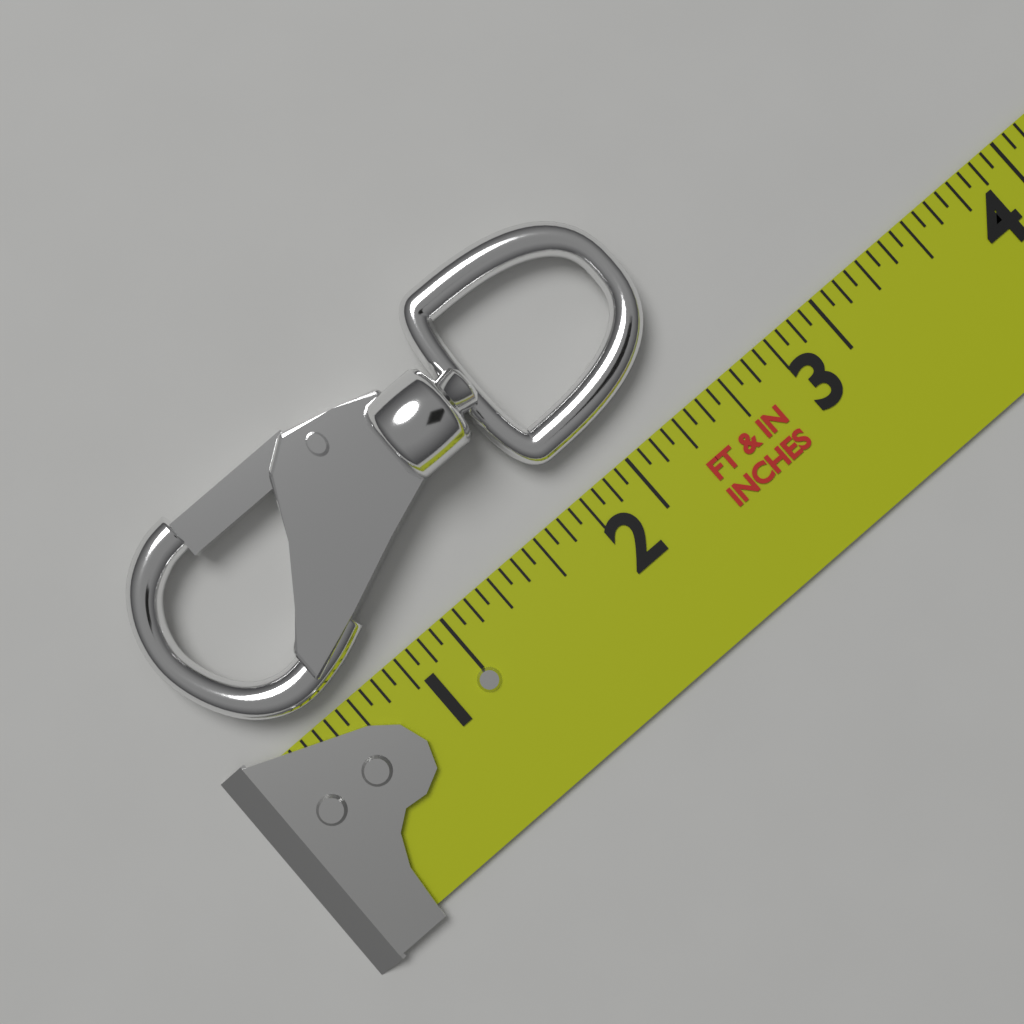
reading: 2.5000 in
